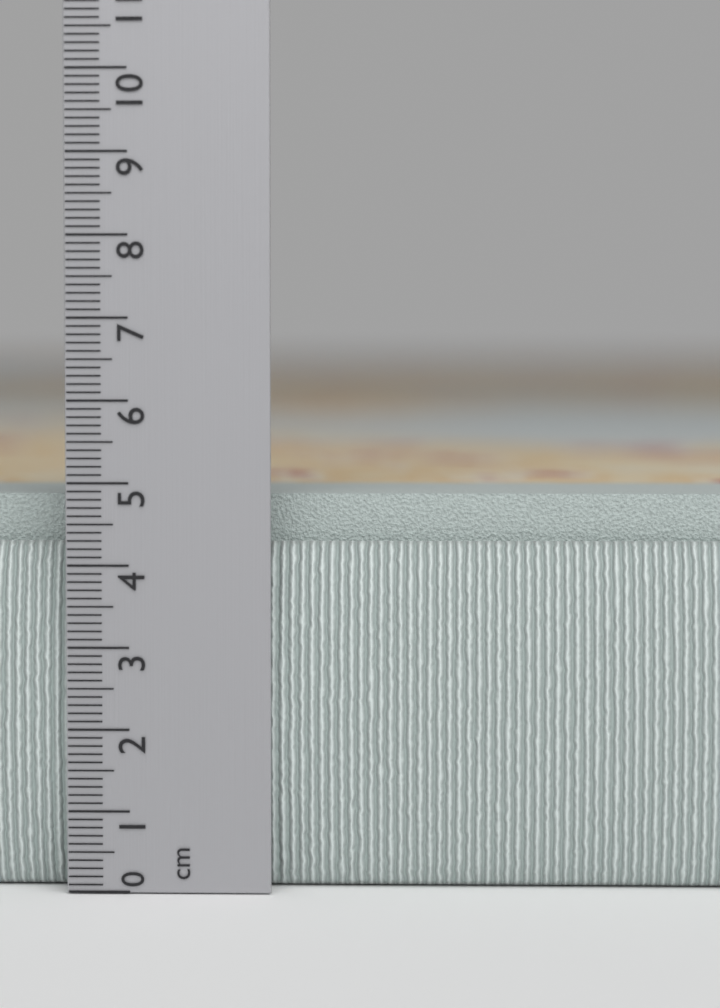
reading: 5.2 cm
